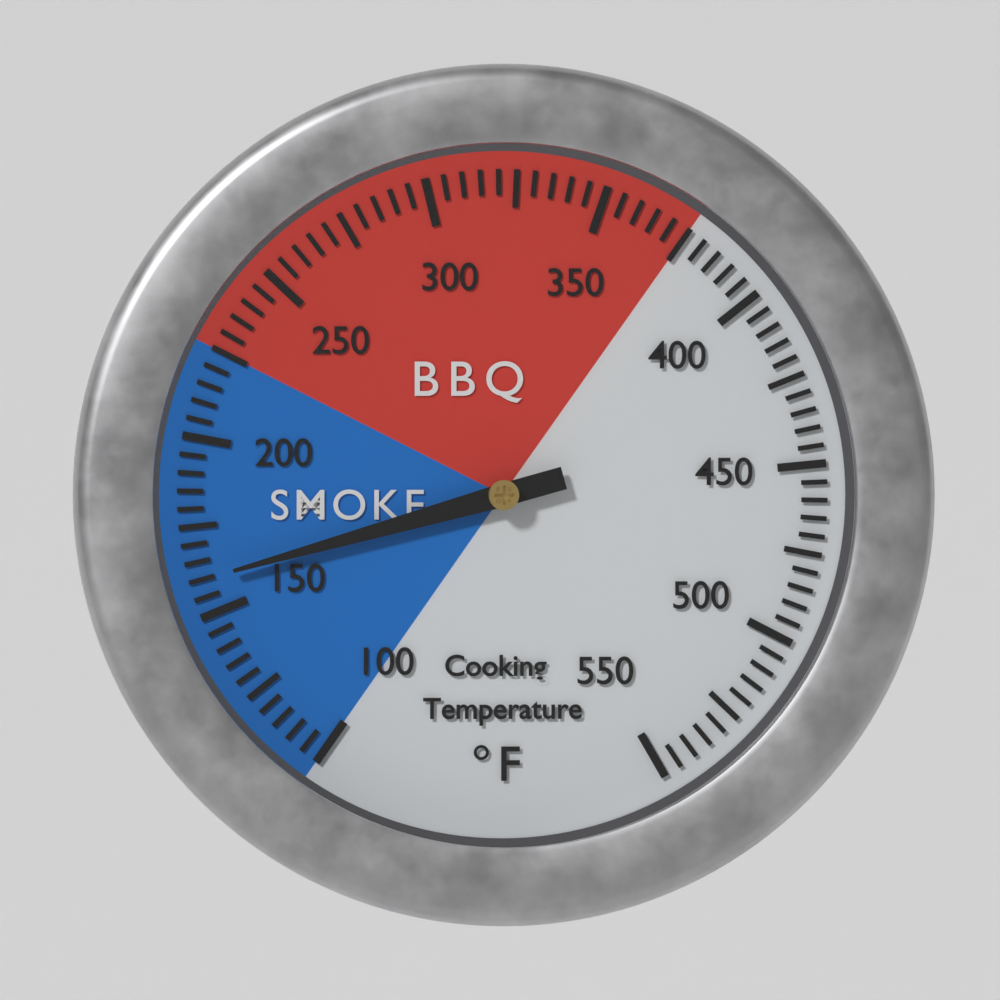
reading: 160 °F
